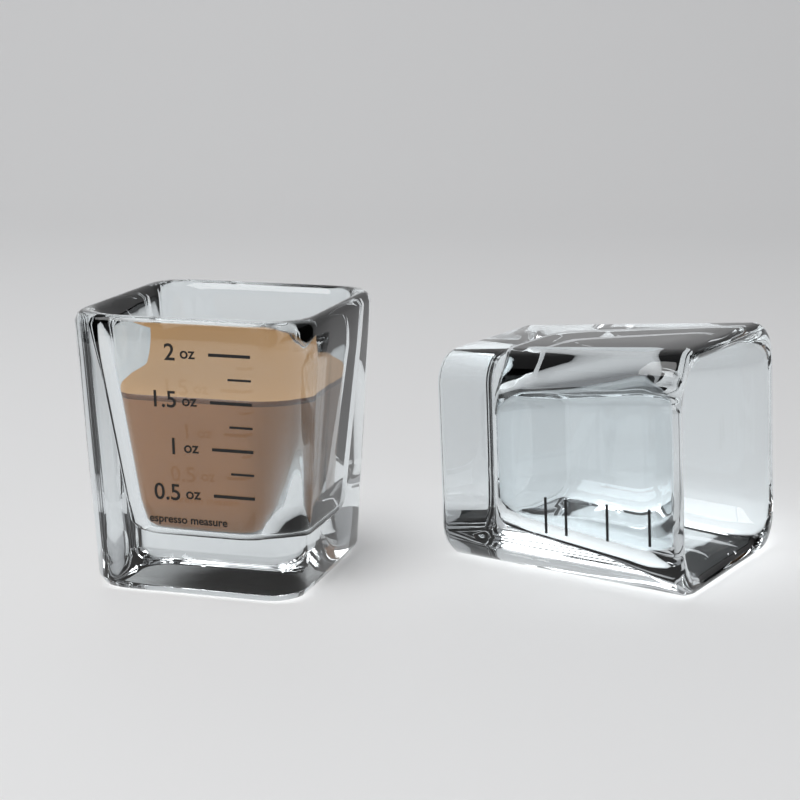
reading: 1.50 oz
